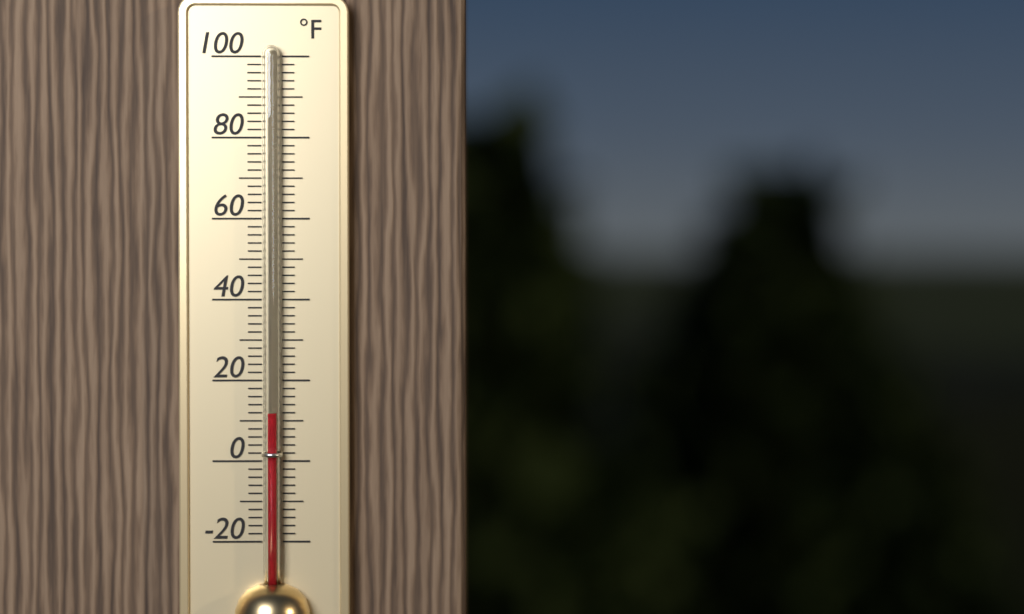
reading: 12 °F
